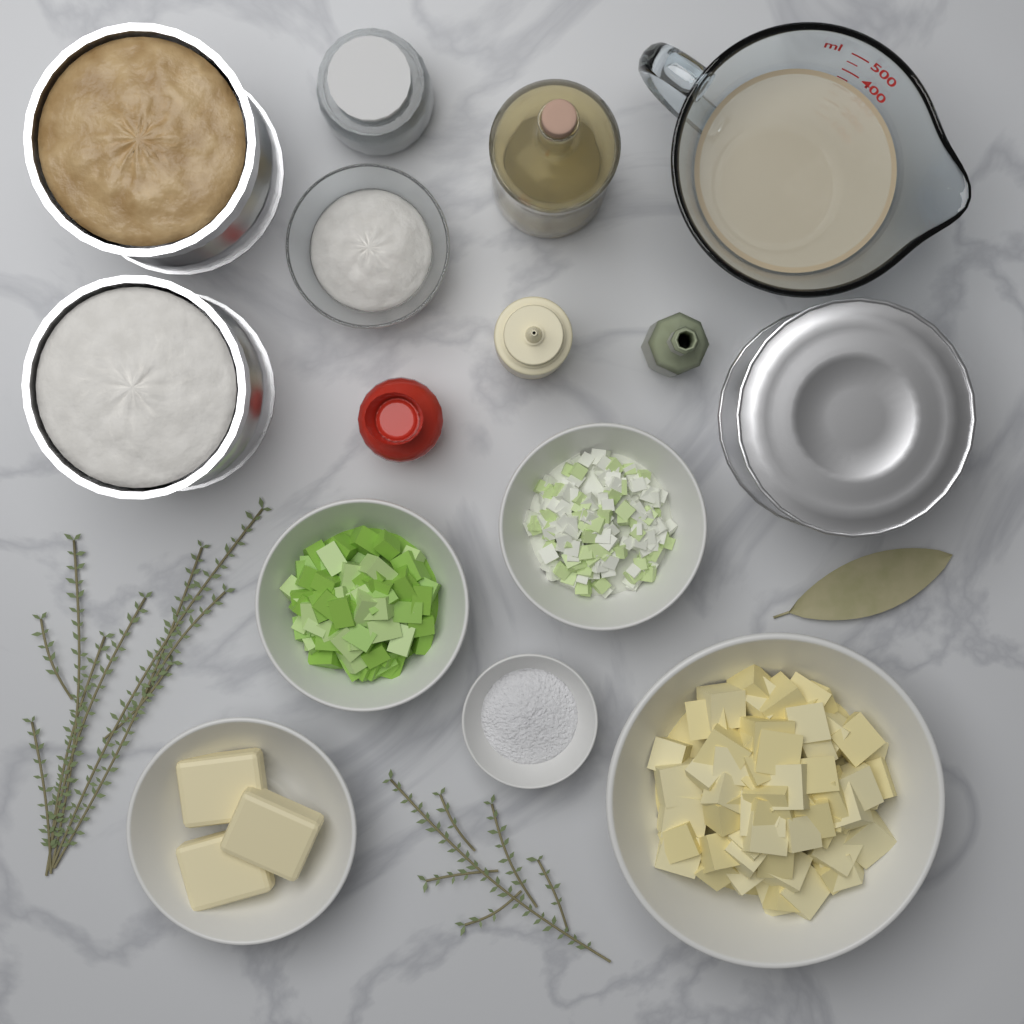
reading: 350 ml
